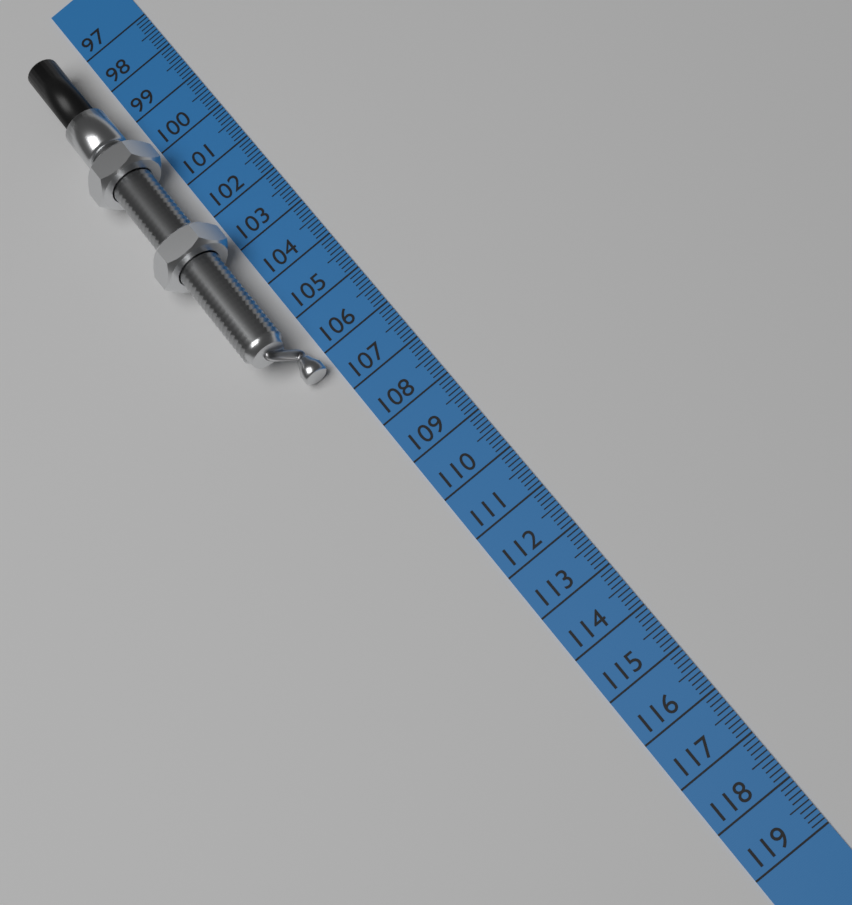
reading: 106.4 cm
